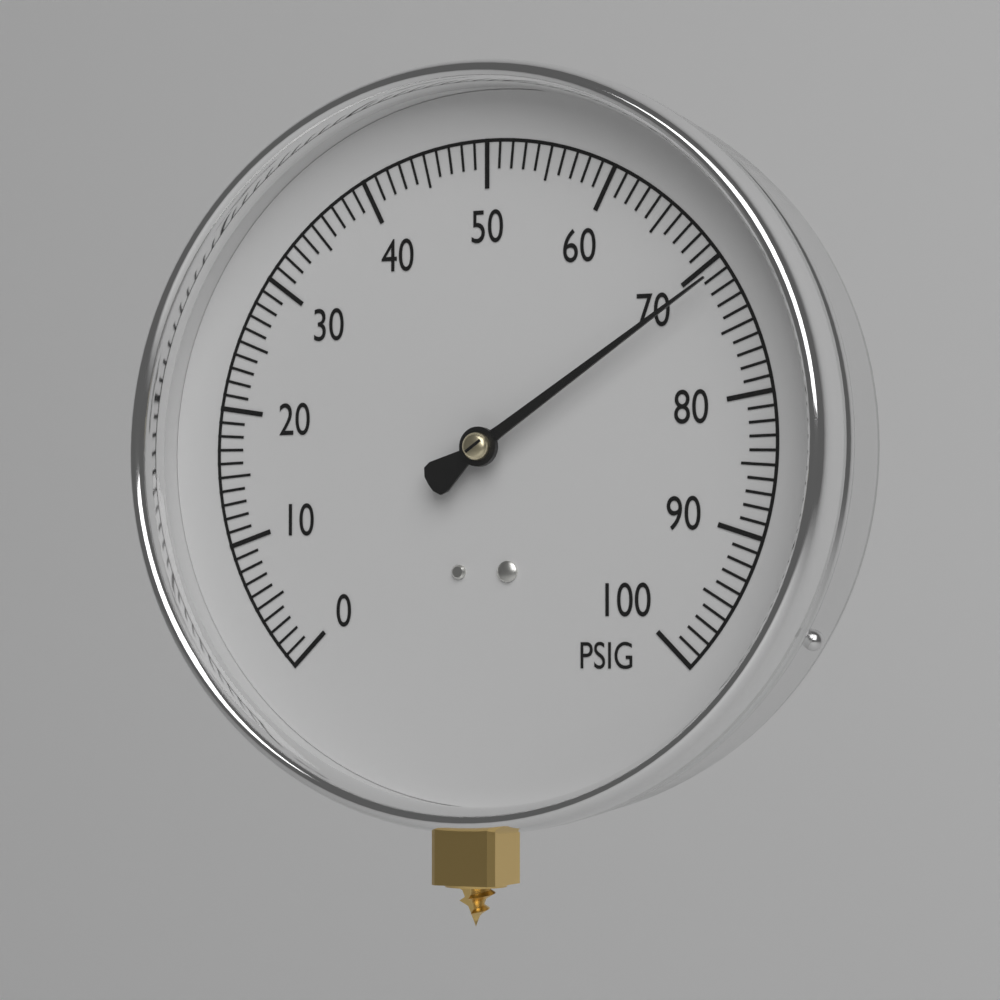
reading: 71 PSIG
